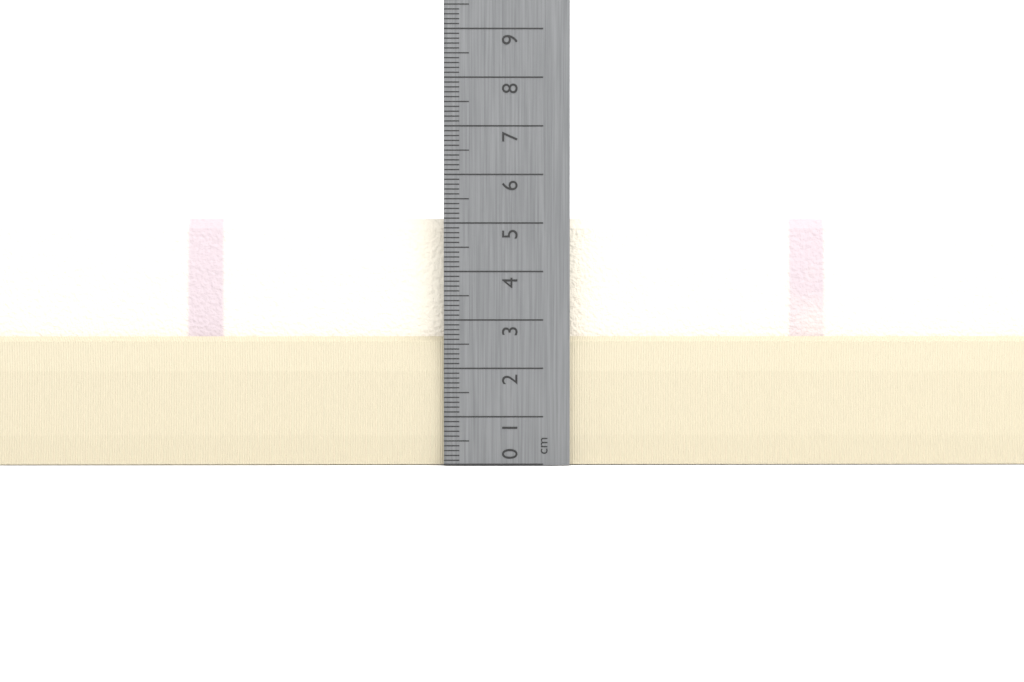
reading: 5.1 cm
